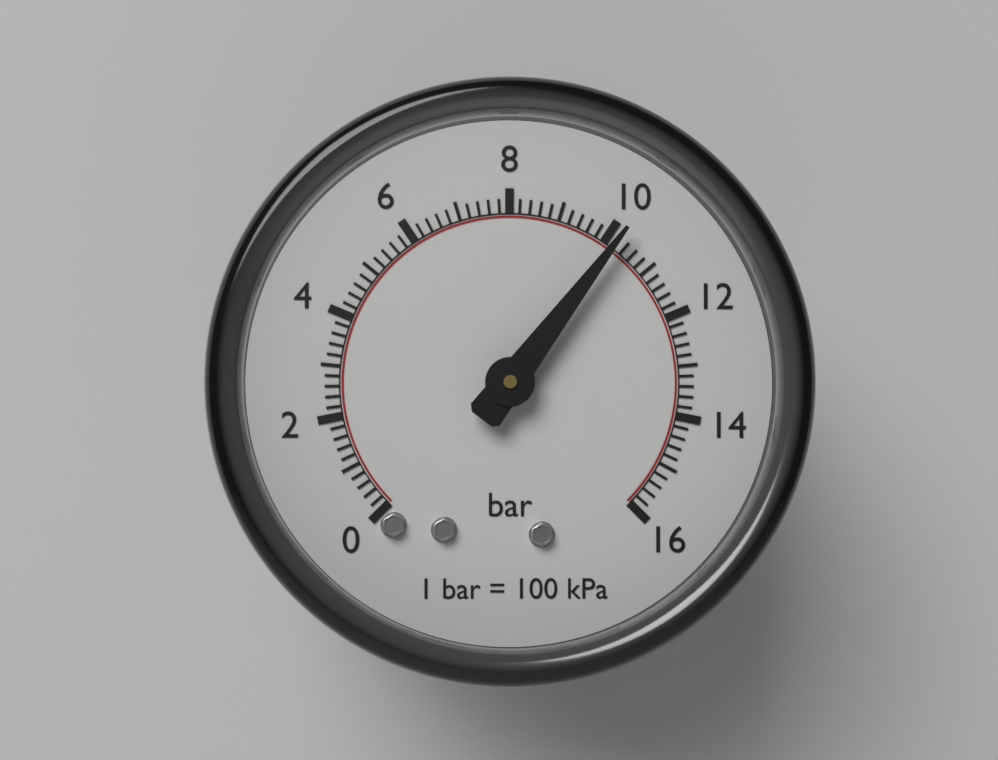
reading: 10.2 bar
